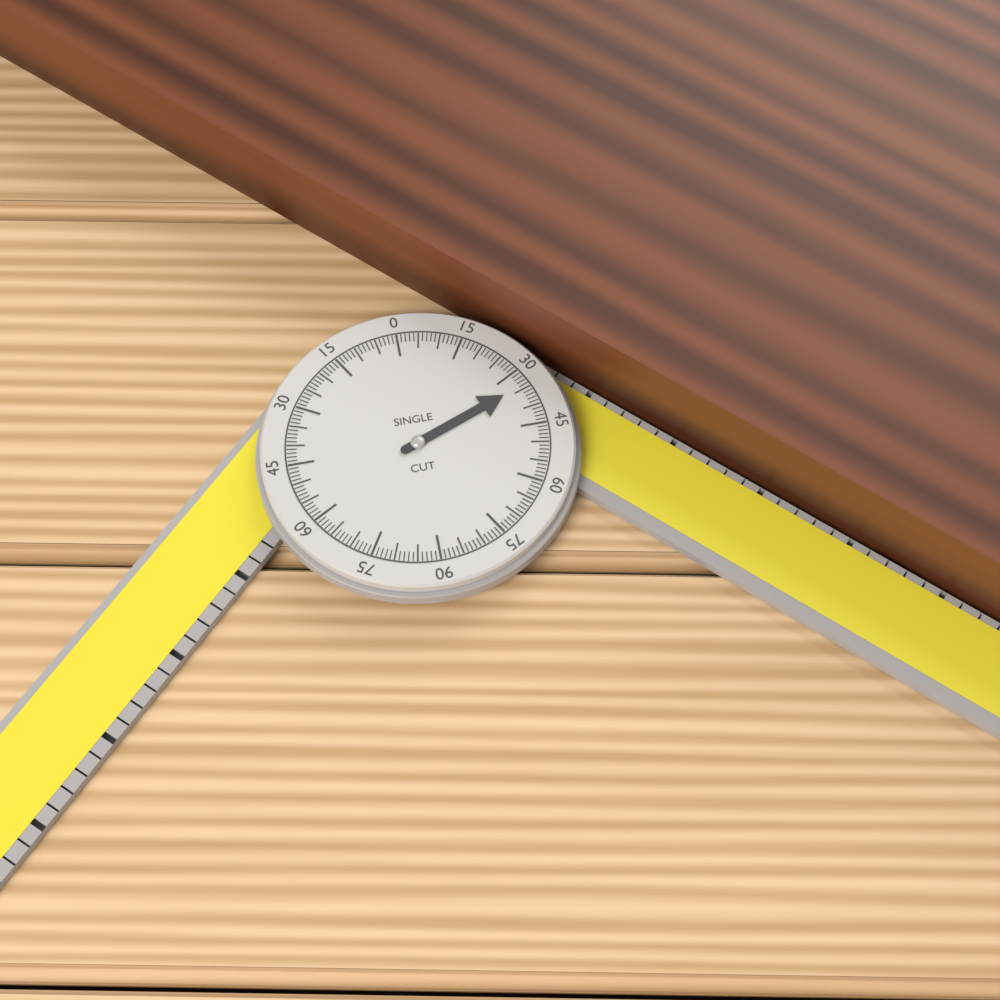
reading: 34 °
